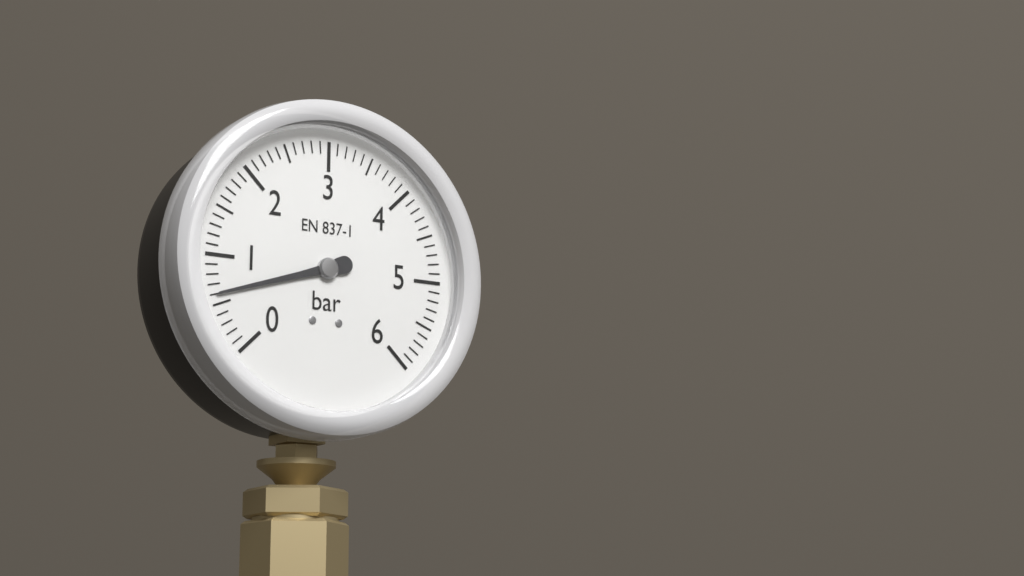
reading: 0.6 bar
